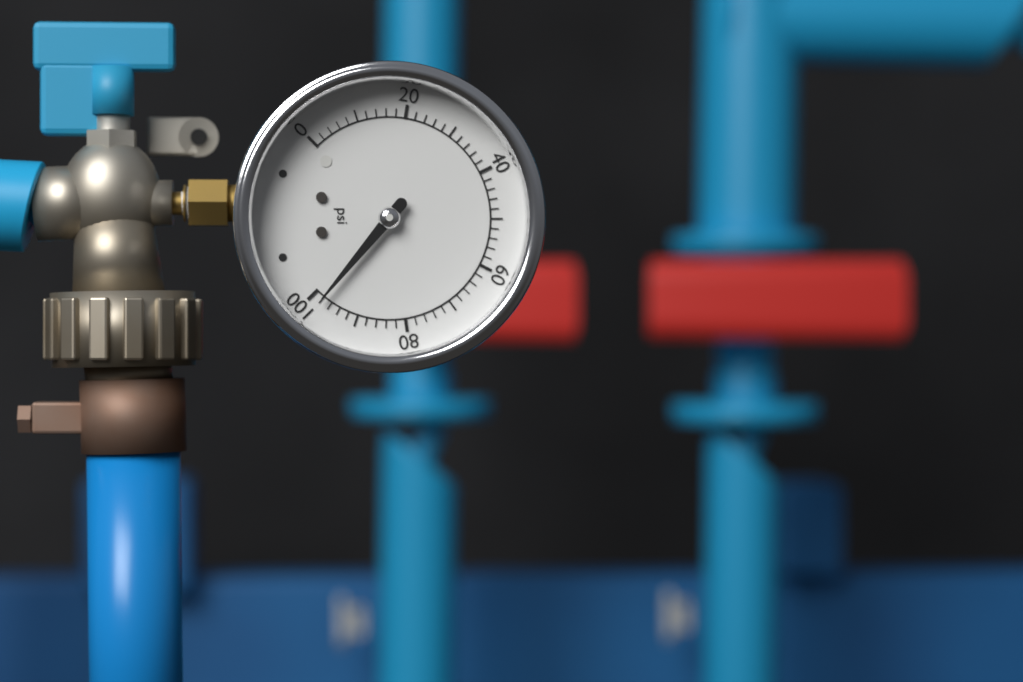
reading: 98 psi
